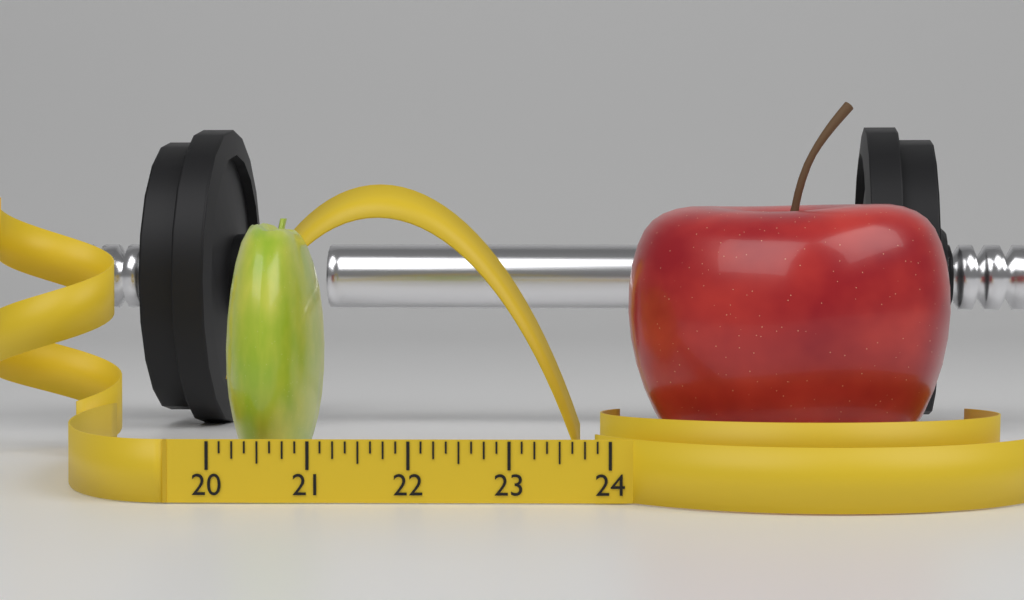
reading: 21.000 (no unit)
